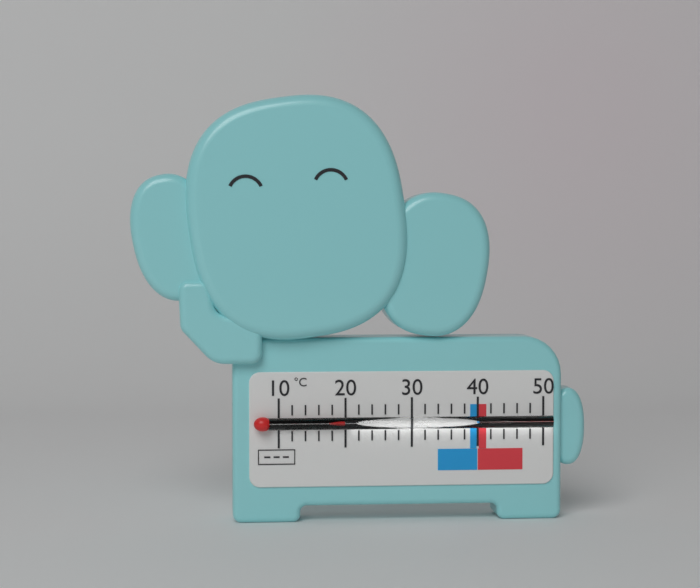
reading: 20 °C
